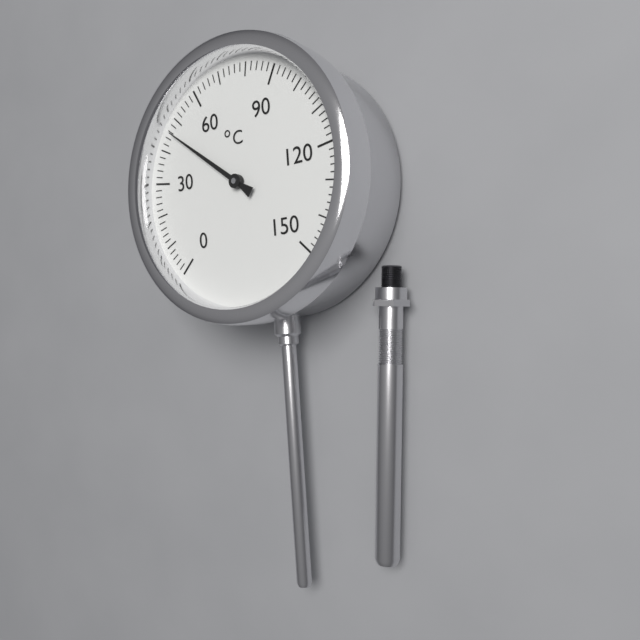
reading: 46 °C
